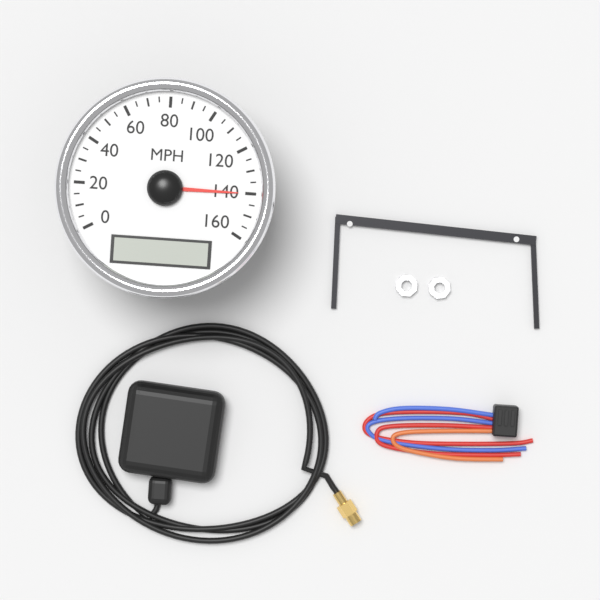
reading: 140 MPH
